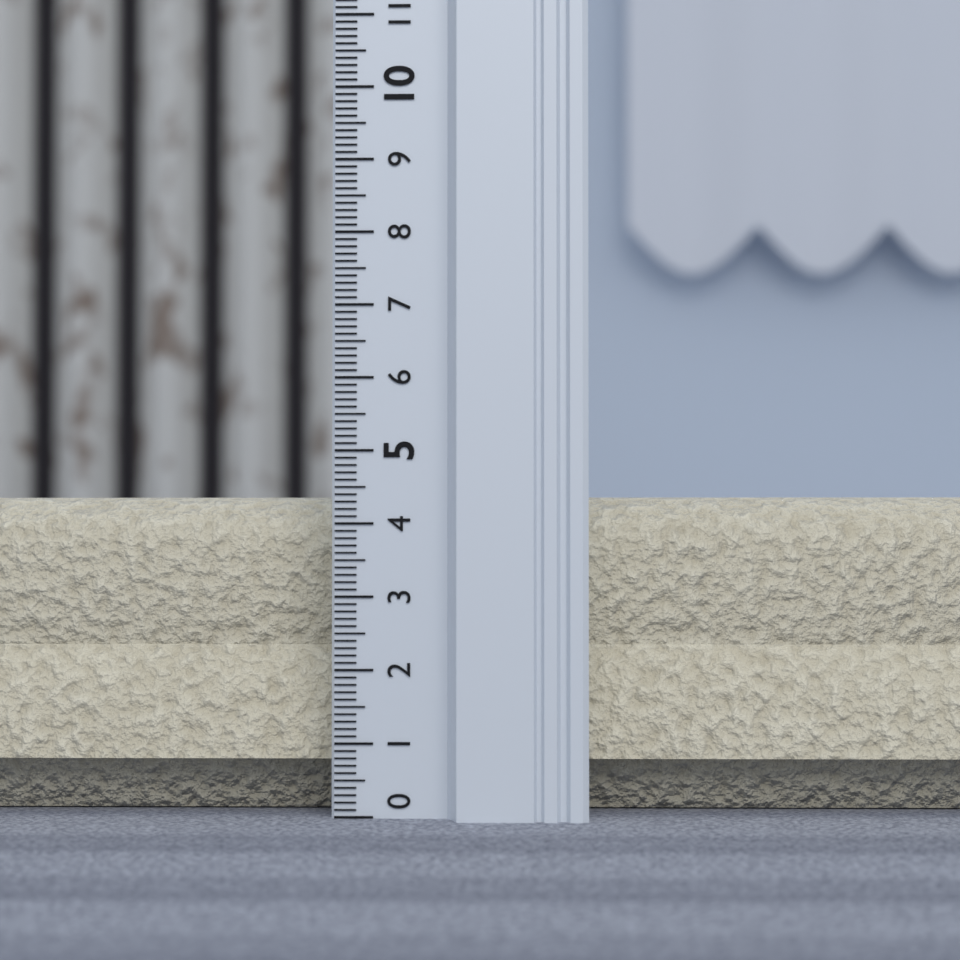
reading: 4.4 (no unit)
